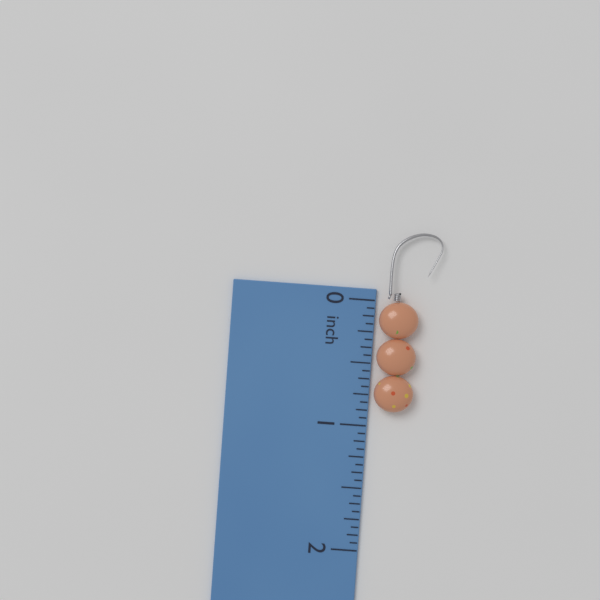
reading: 0.8750 inch
